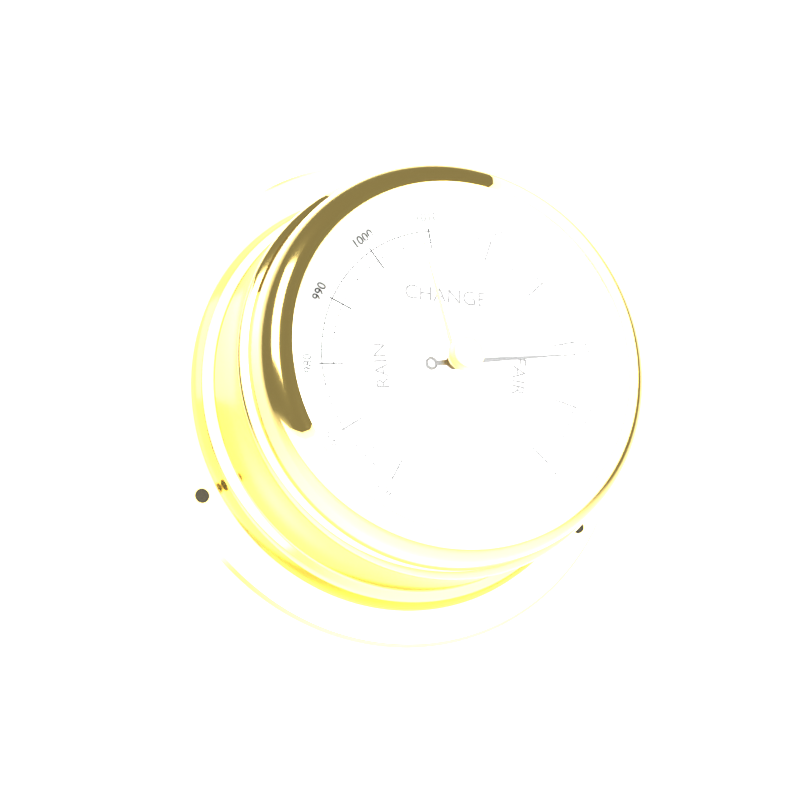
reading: 1042 mbar
